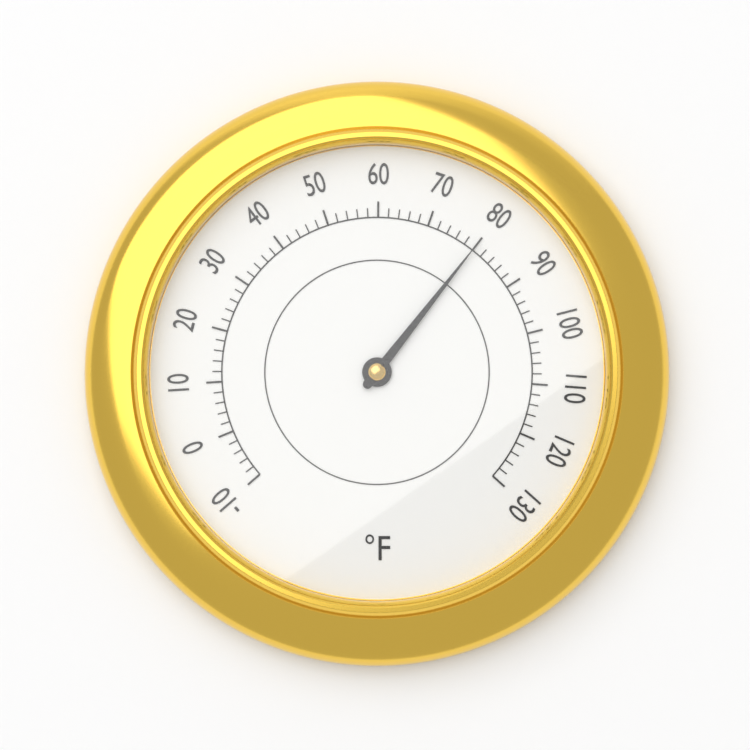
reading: 80 °F
